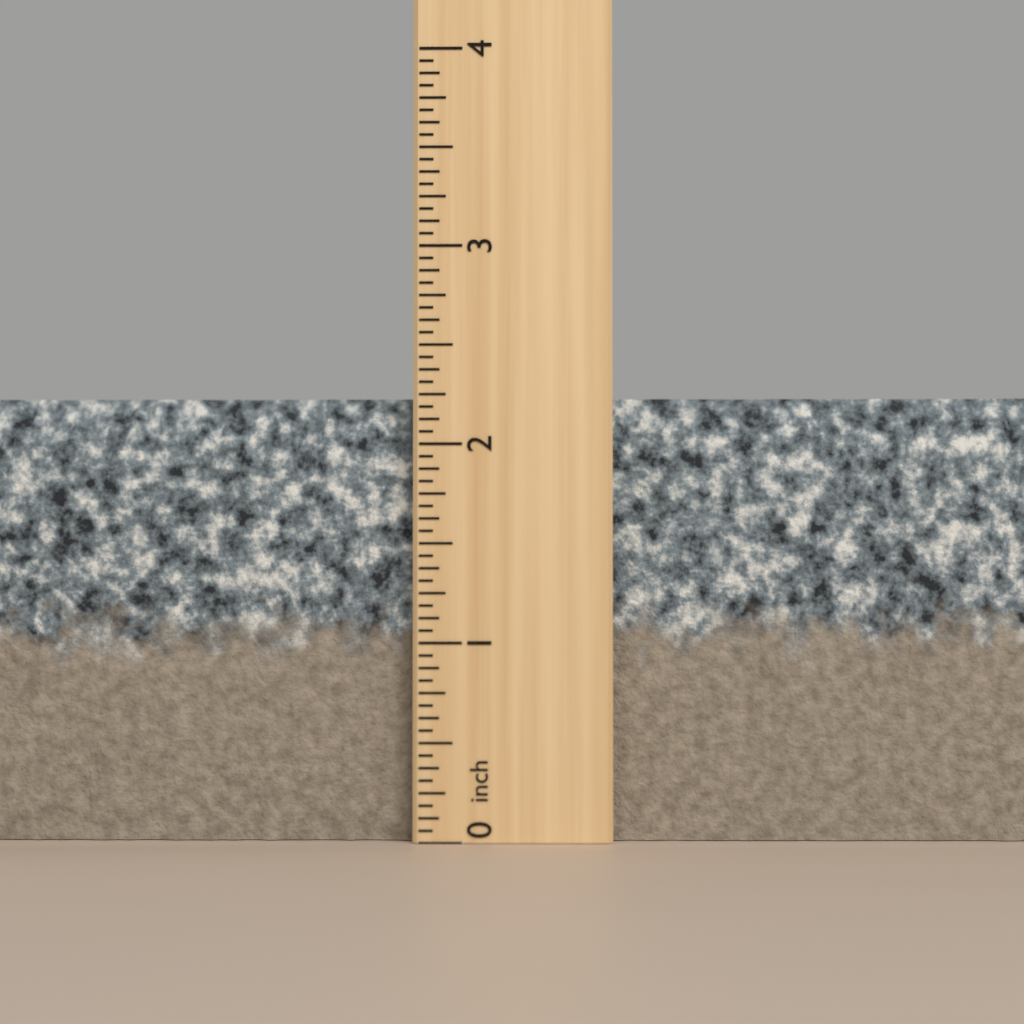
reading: 2.2500 inch
